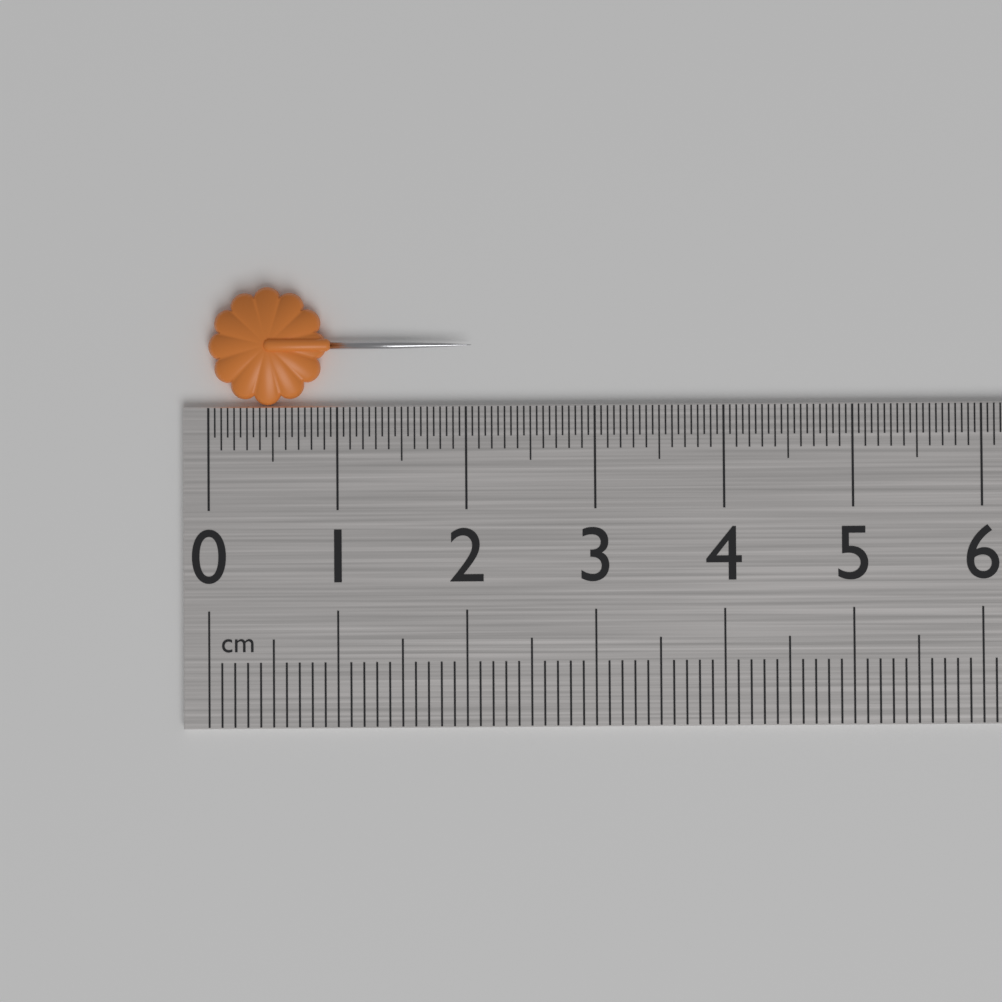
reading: 2.05 cm
